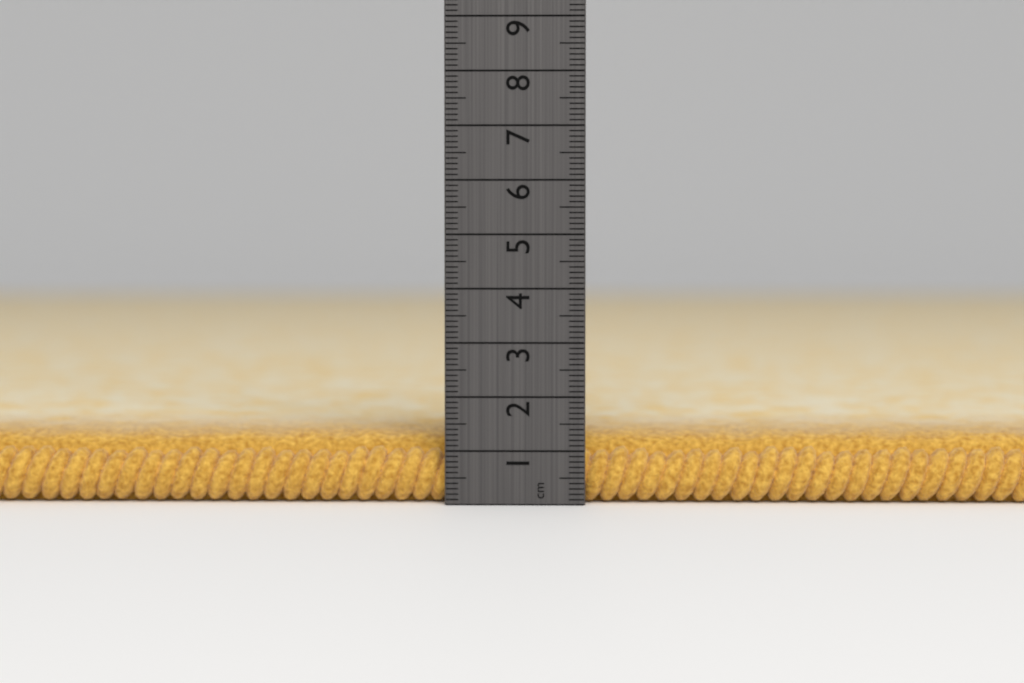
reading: 1.3 cm
